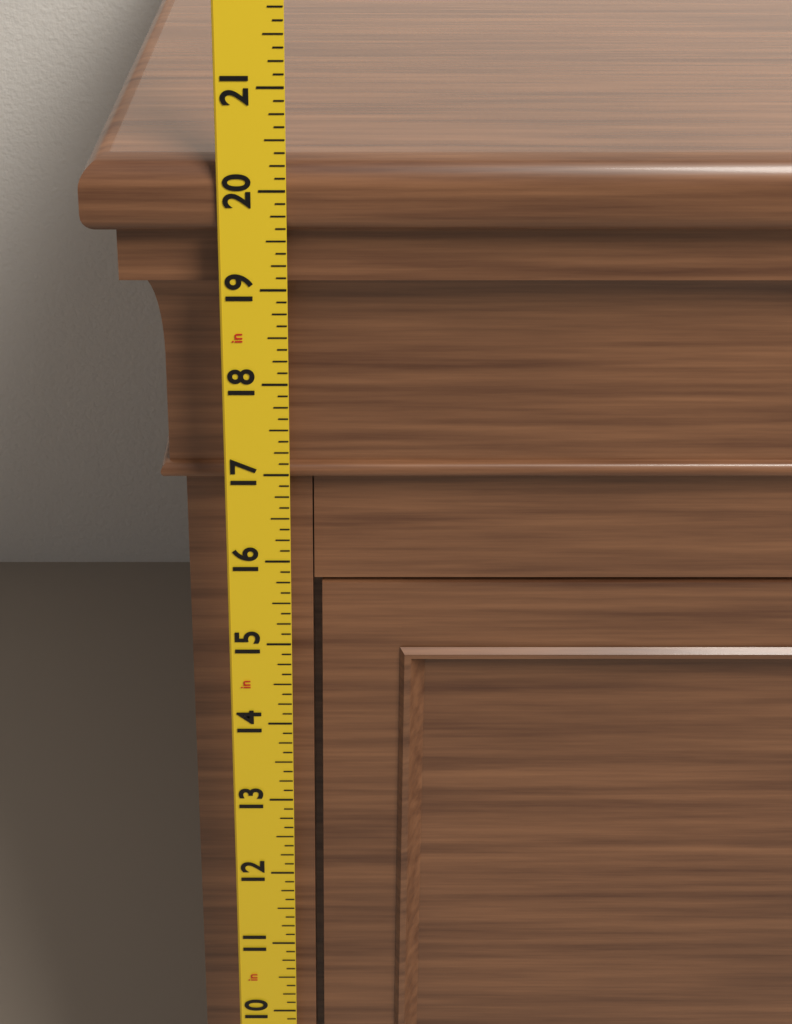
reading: 20.250 in
